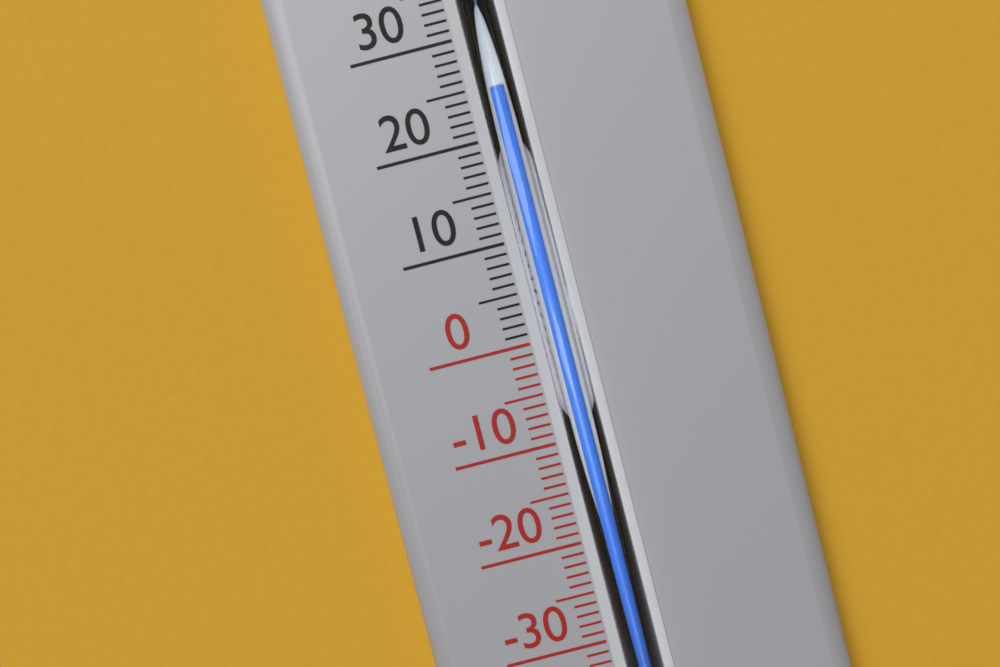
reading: 24 °C
